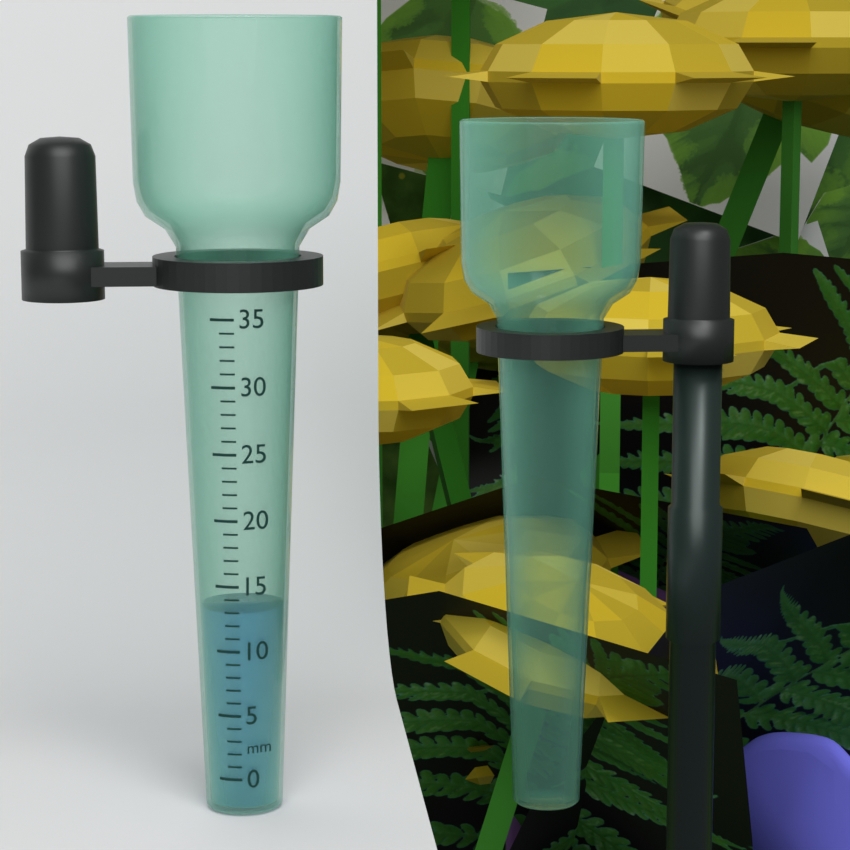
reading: 13 mm
